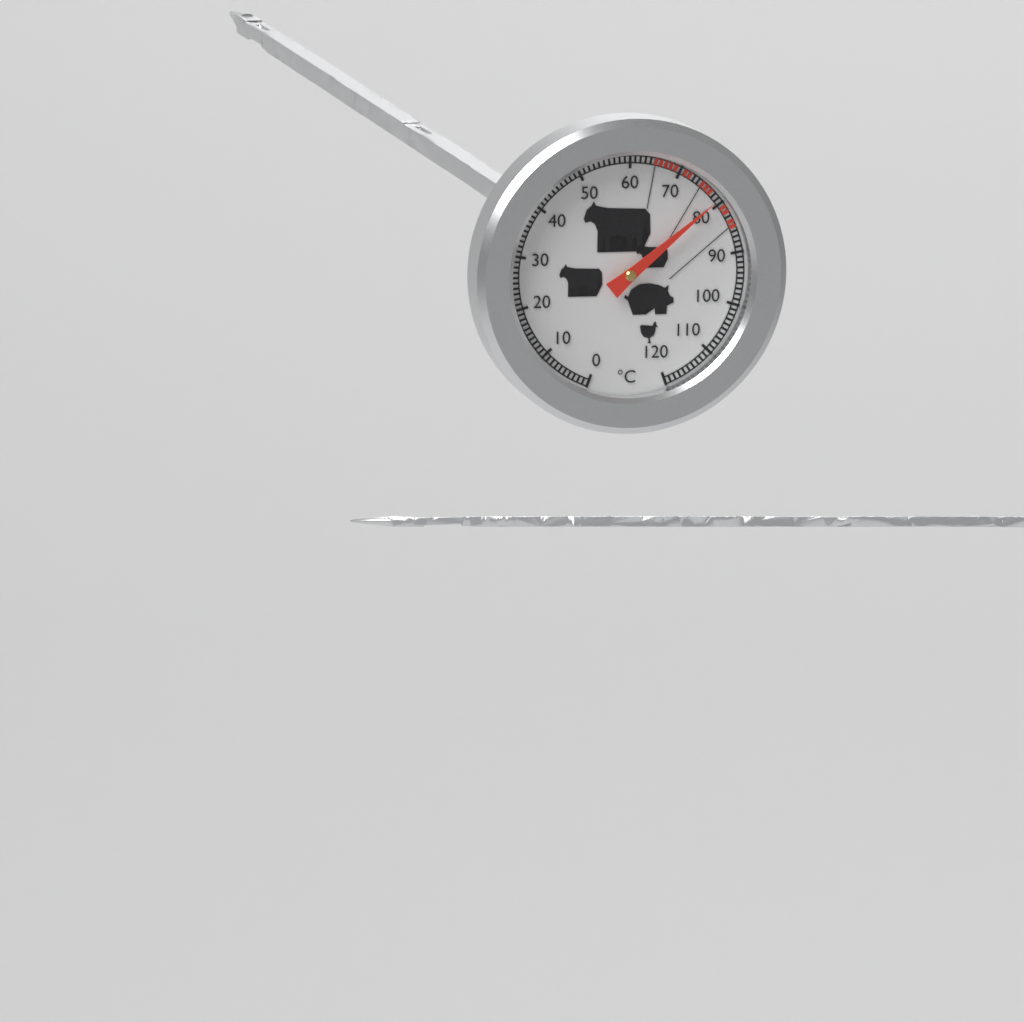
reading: 79 °C
